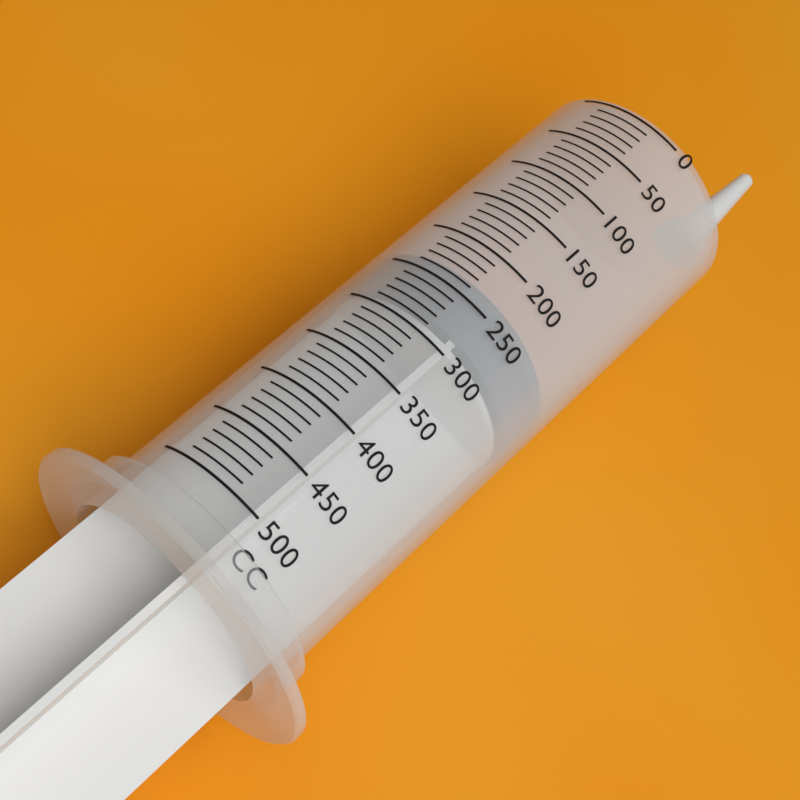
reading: 230 cc
